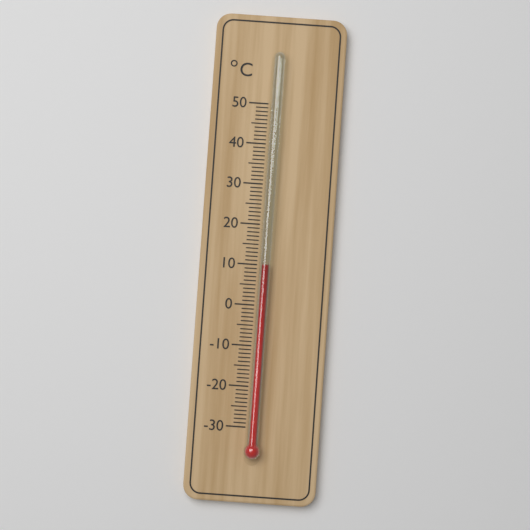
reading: 10 °C
